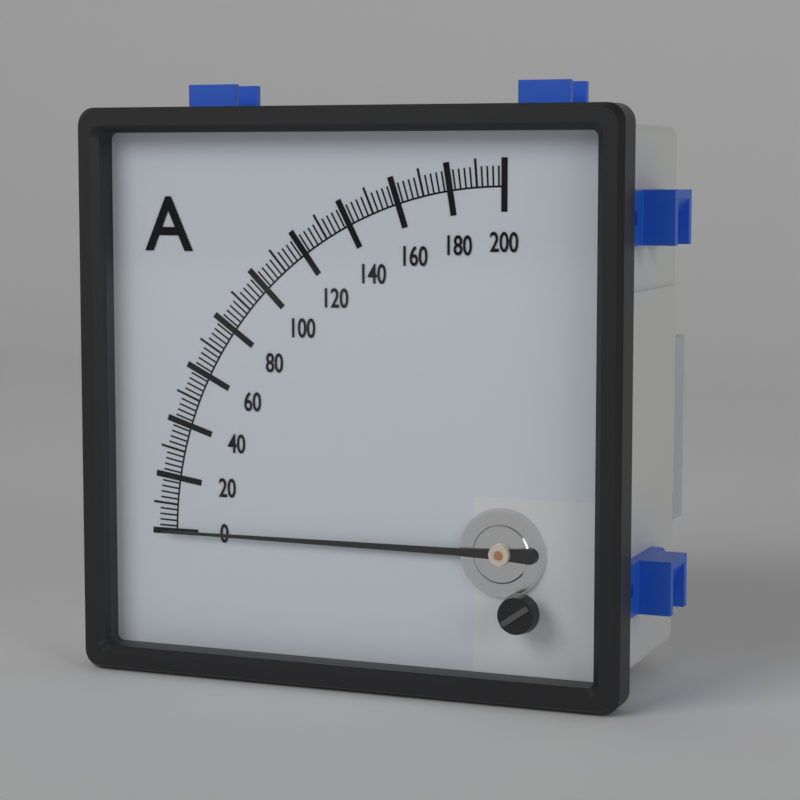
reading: 0 A
